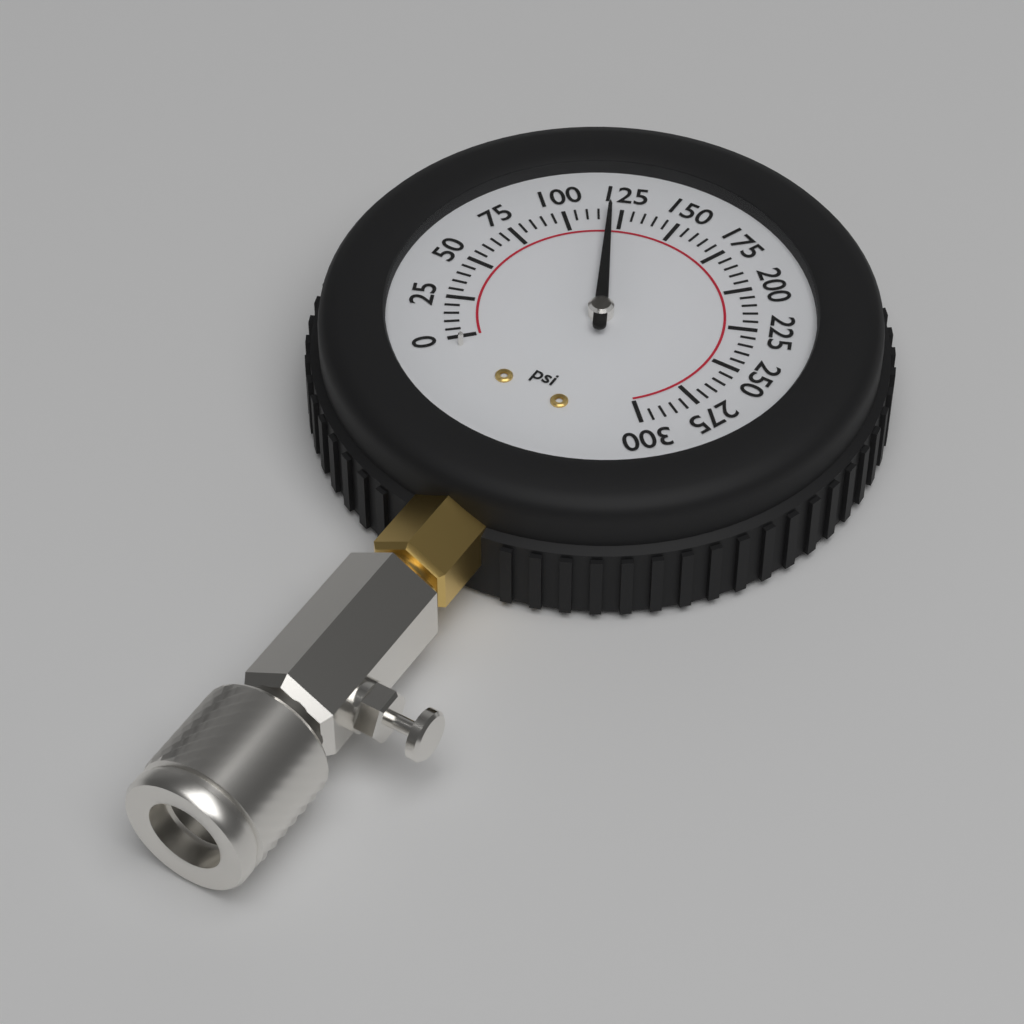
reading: 120 psi
